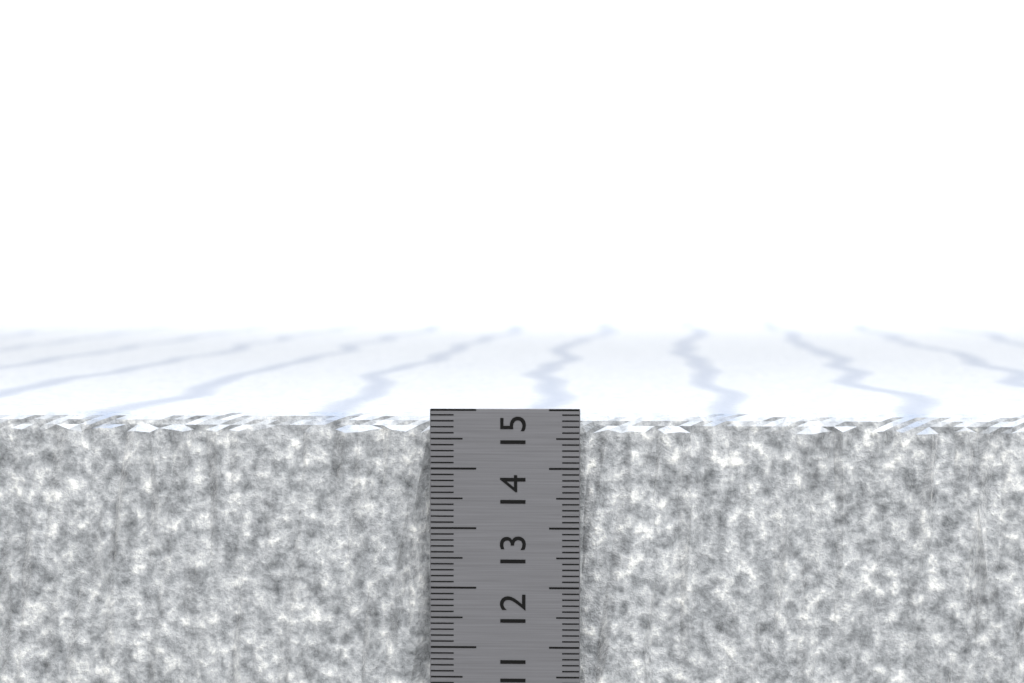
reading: 14.9 cm
